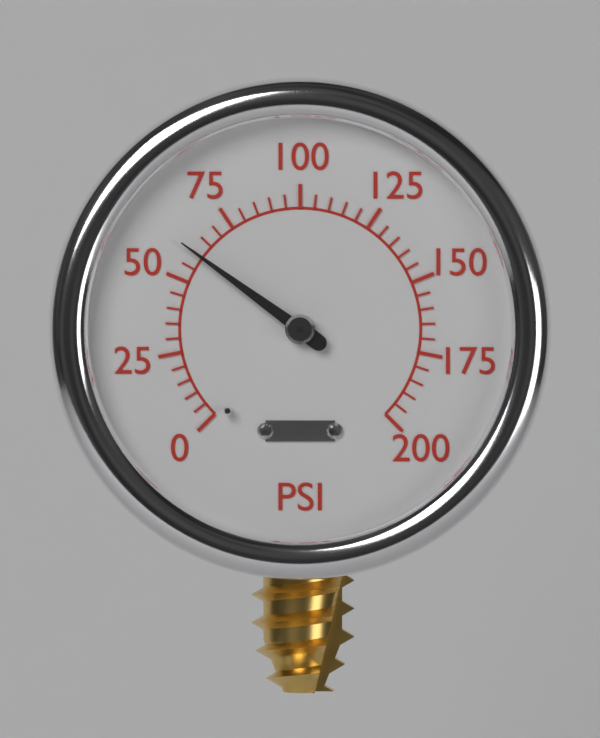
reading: 60 psi
